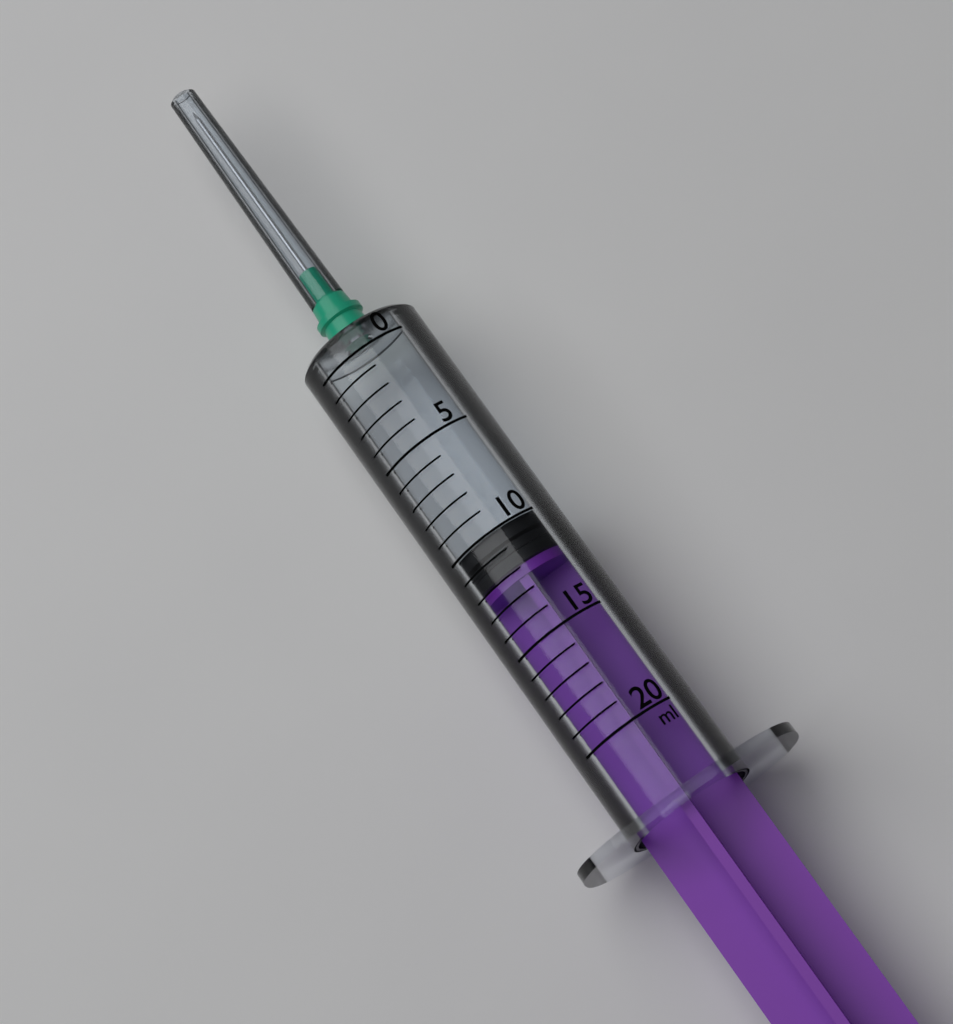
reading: 10 ml
